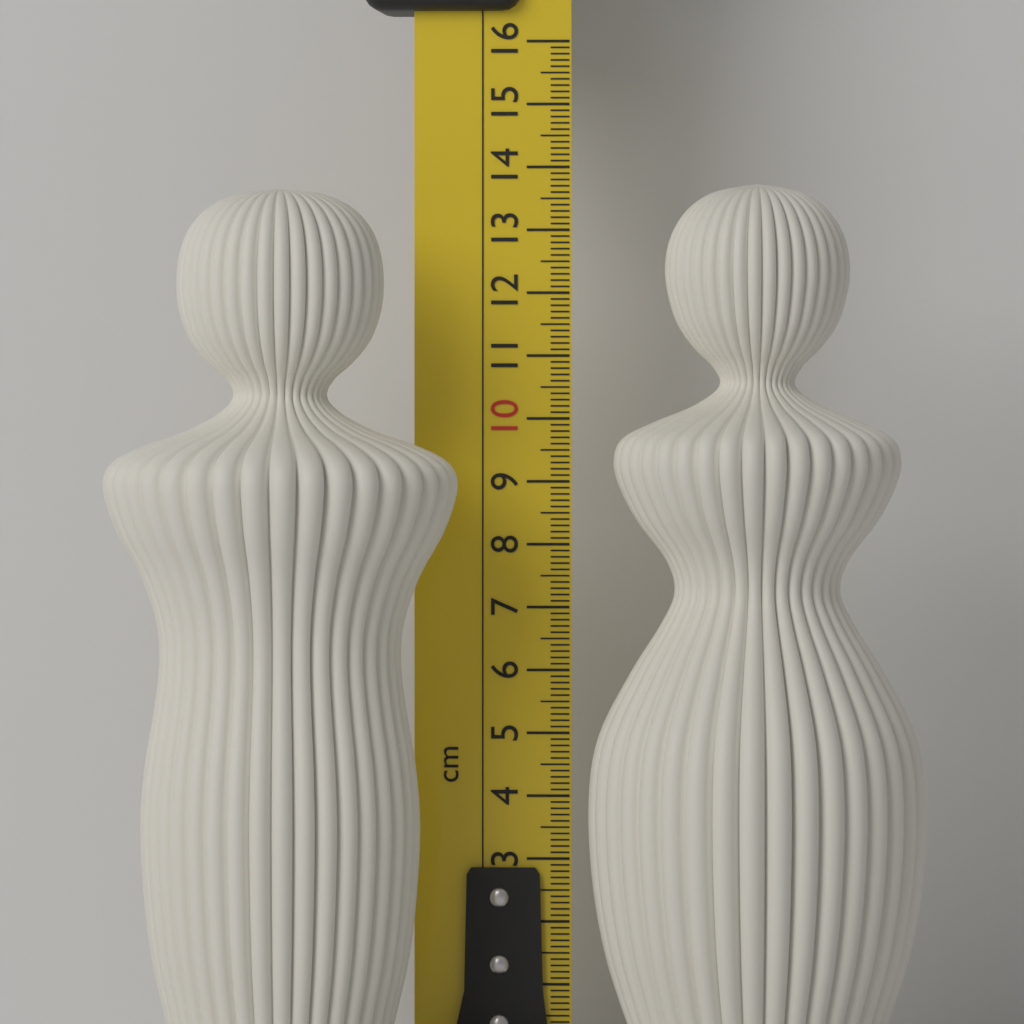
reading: 13.6 cm
